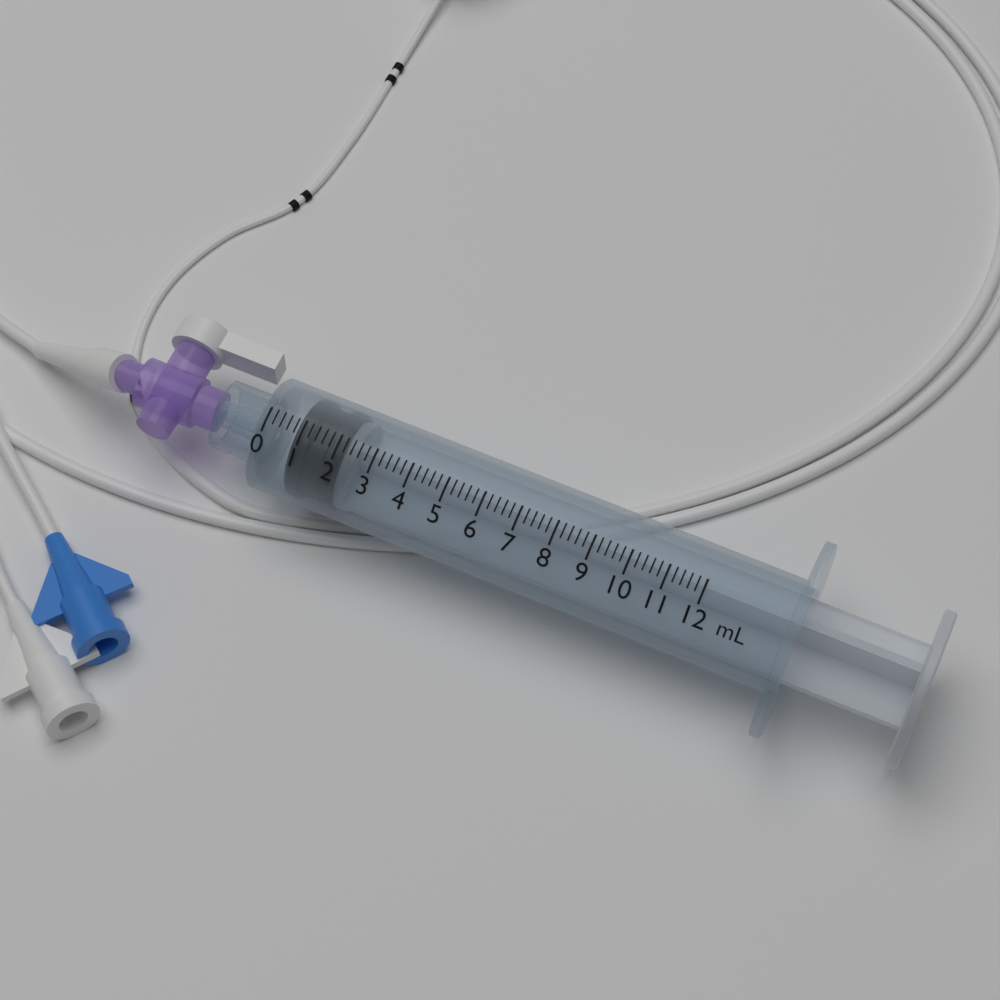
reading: 0.8 mL
